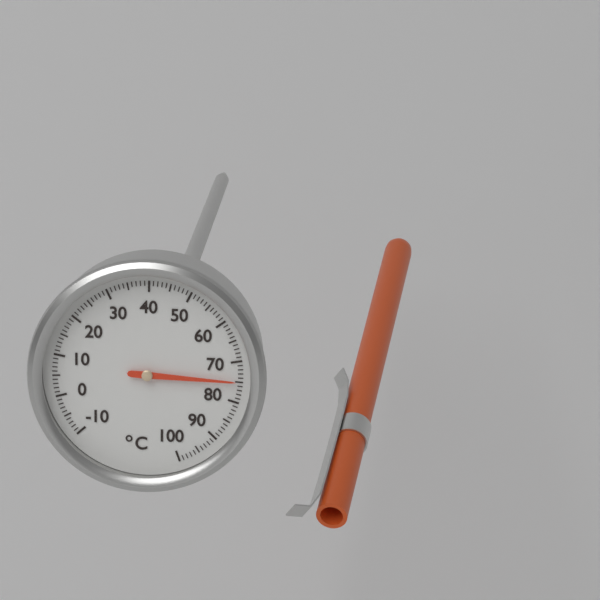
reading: 75 °C
